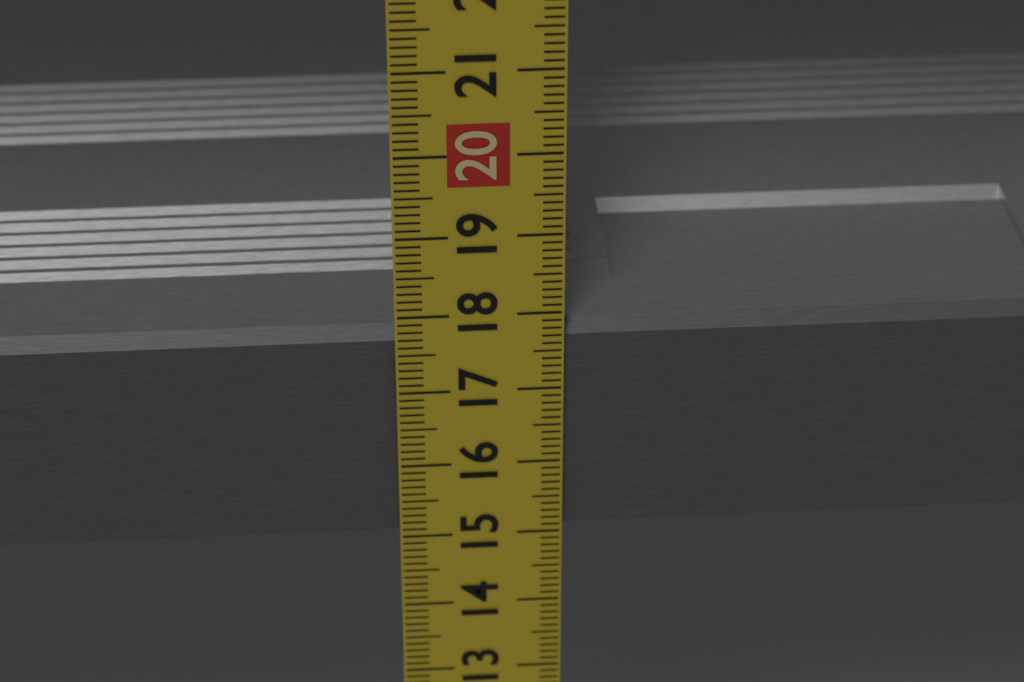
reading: 17.8 cm
